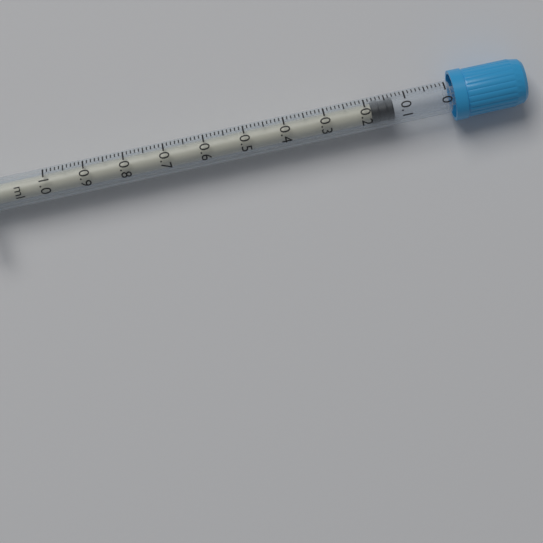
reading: 0.13 ml
